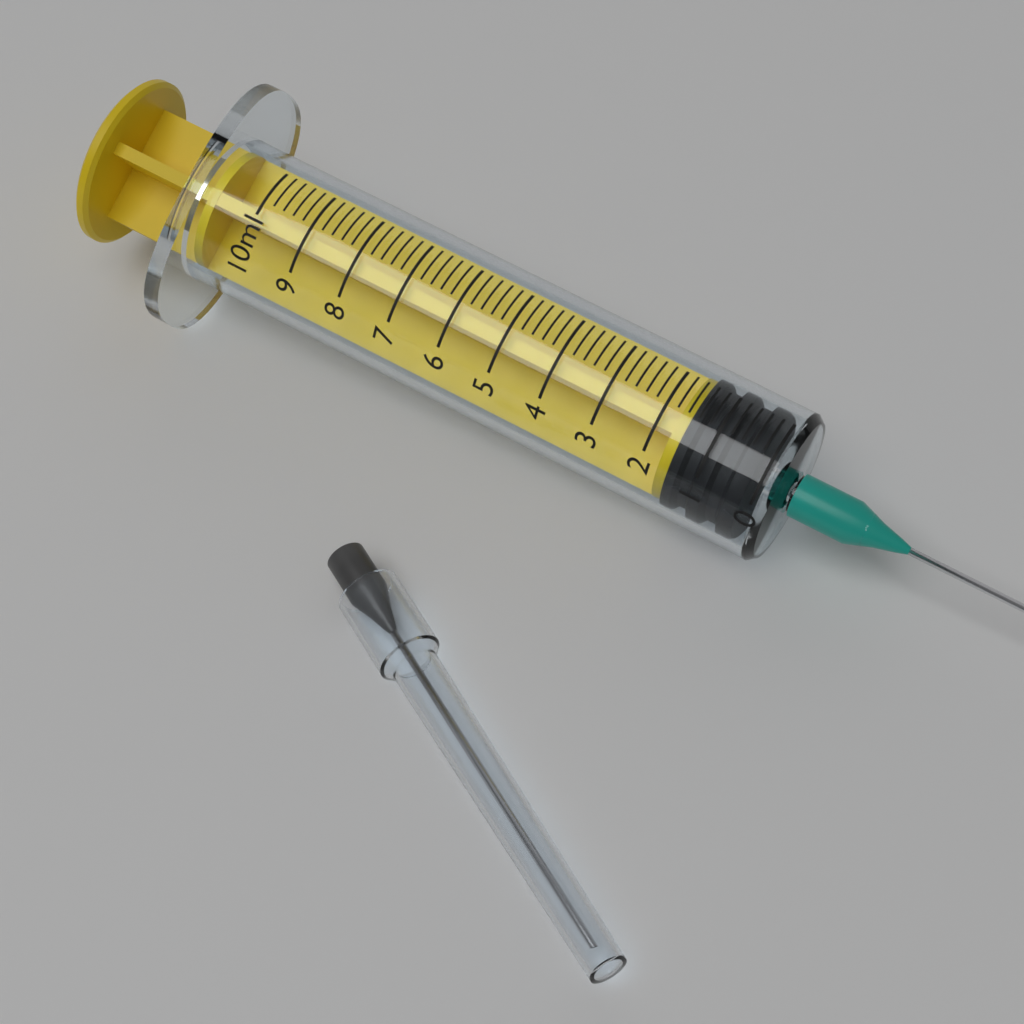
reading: 0.2 ml
